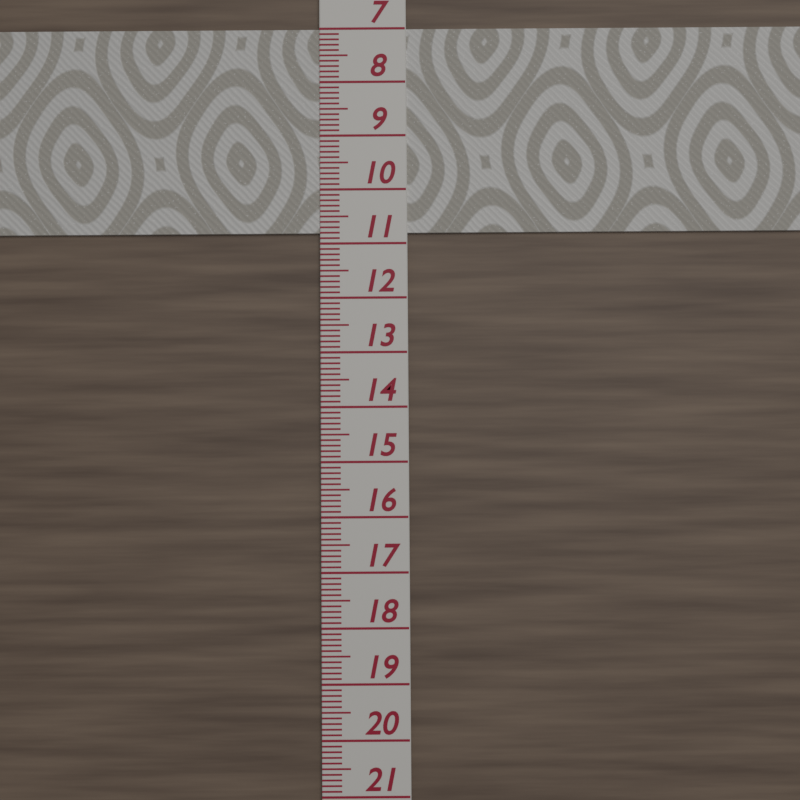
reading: 10.8 (no unit)
